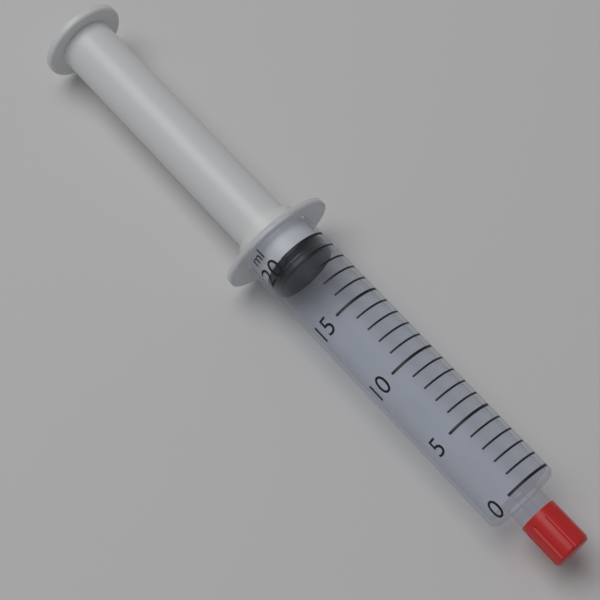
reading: 19 ml
